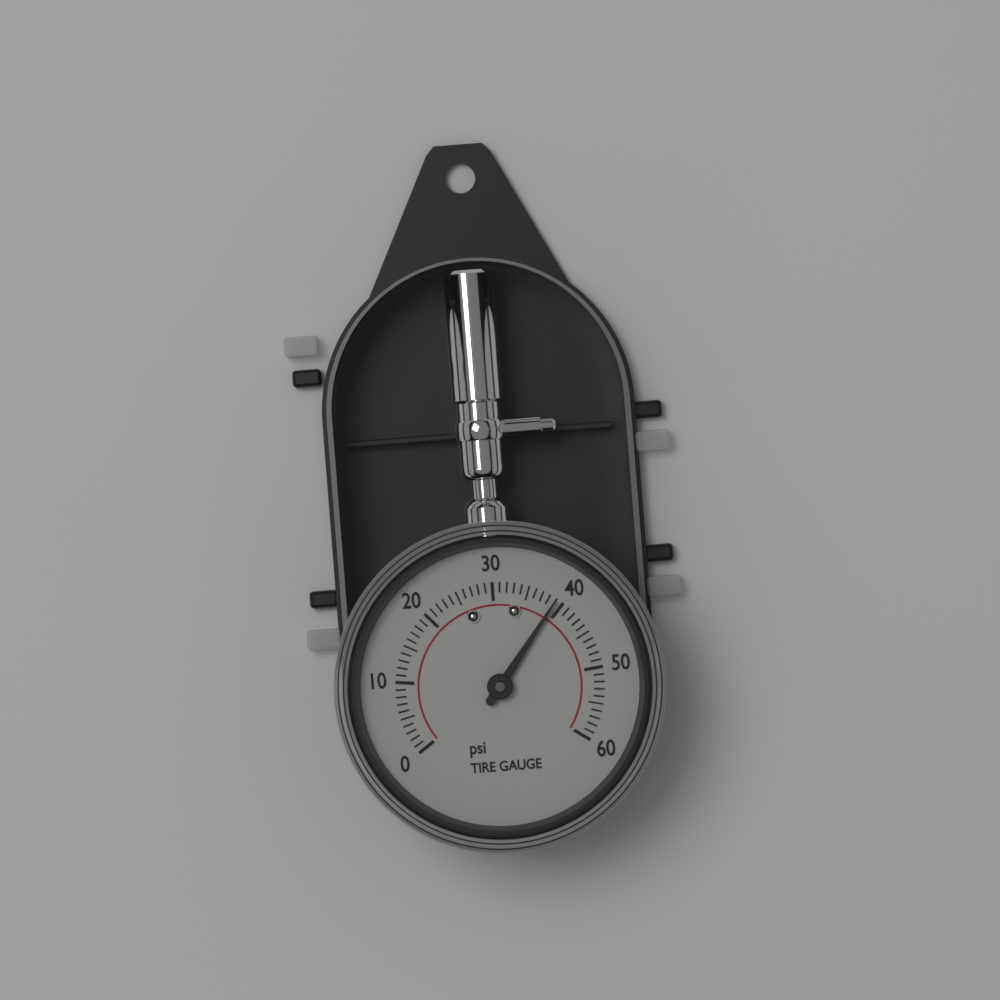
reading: 39 psi
